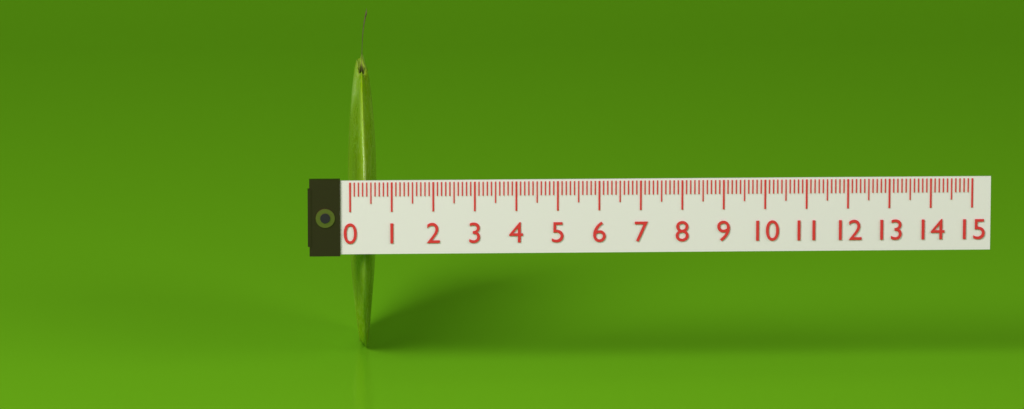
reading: 0.7 (no unit)
